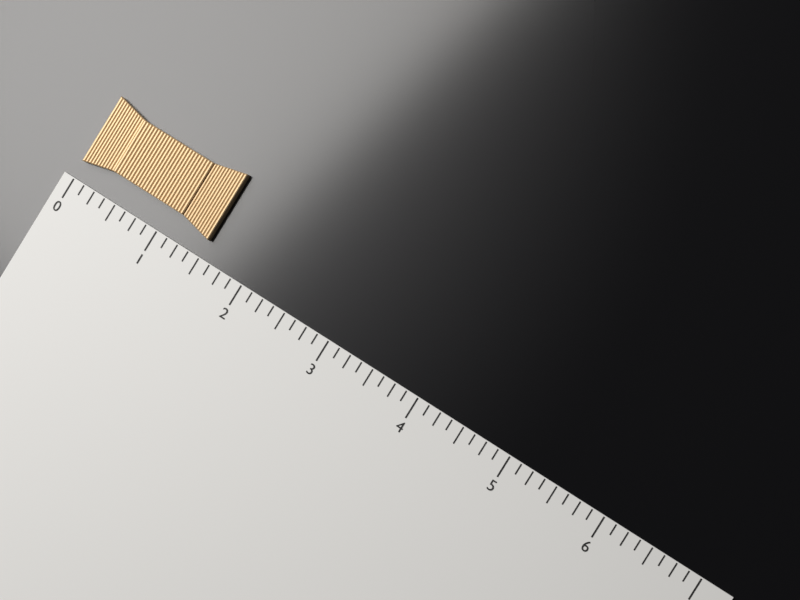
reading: 1.500 (no unit)
